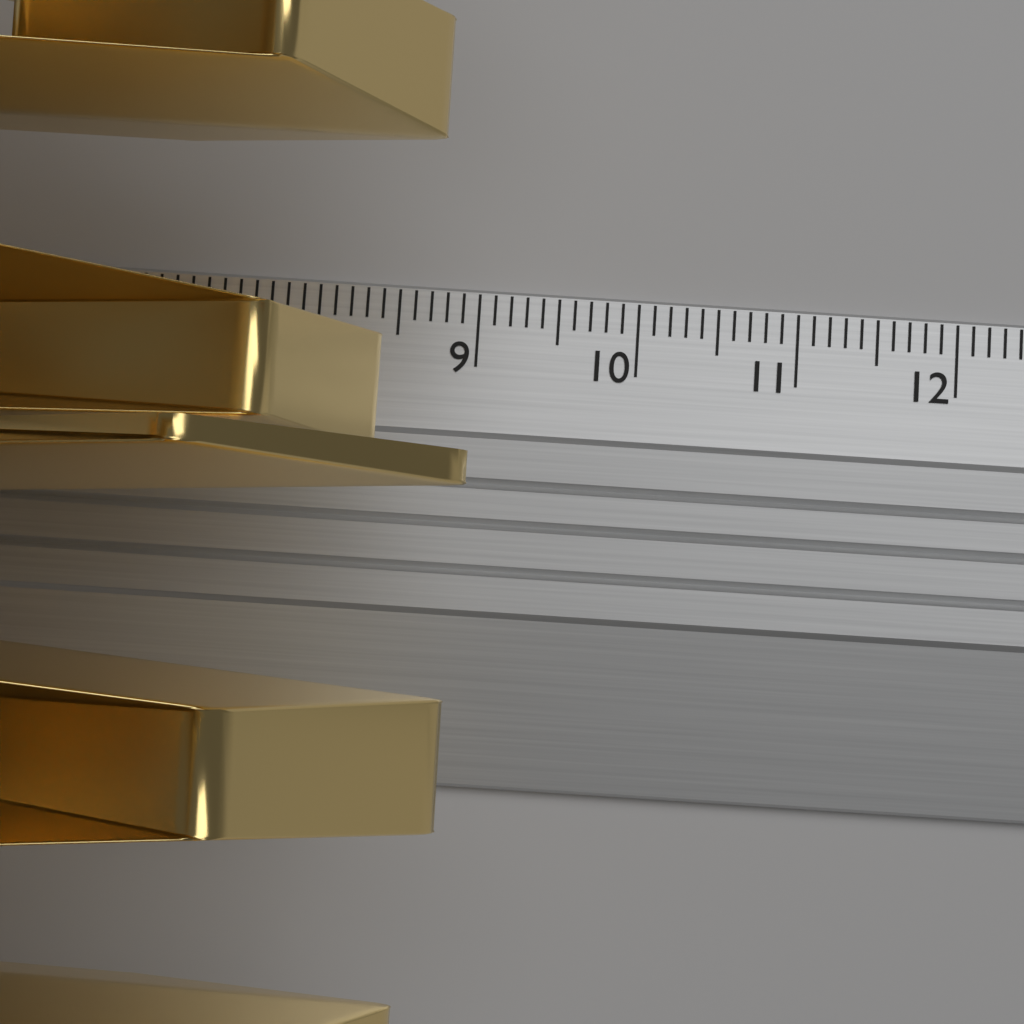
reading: 9.1 cm
